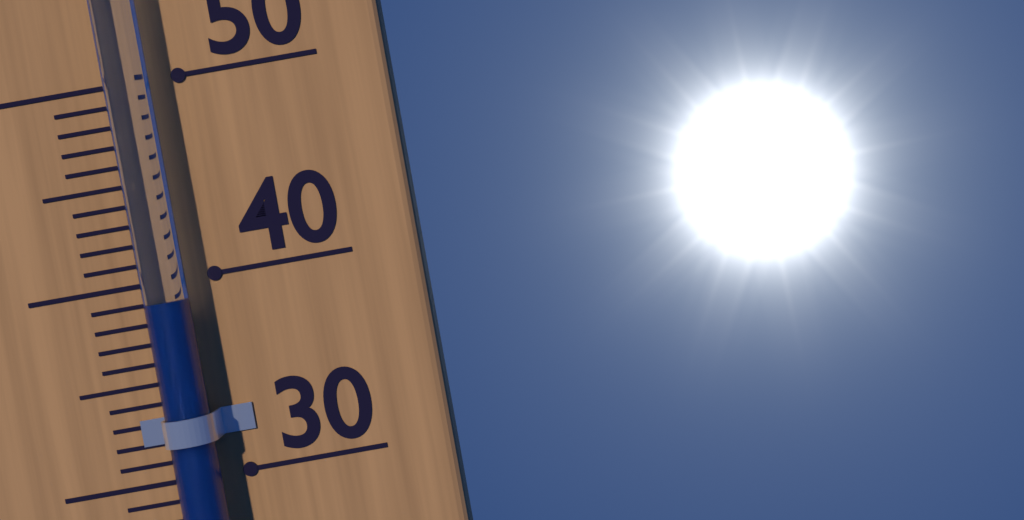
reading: 39 °C
